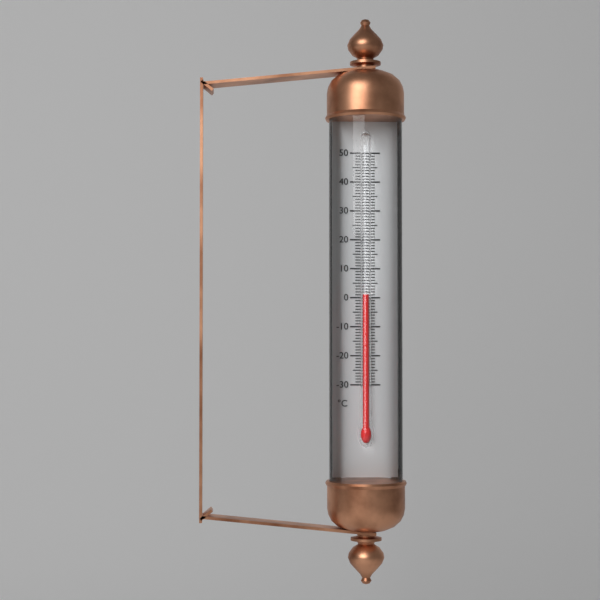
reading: 1 °C
